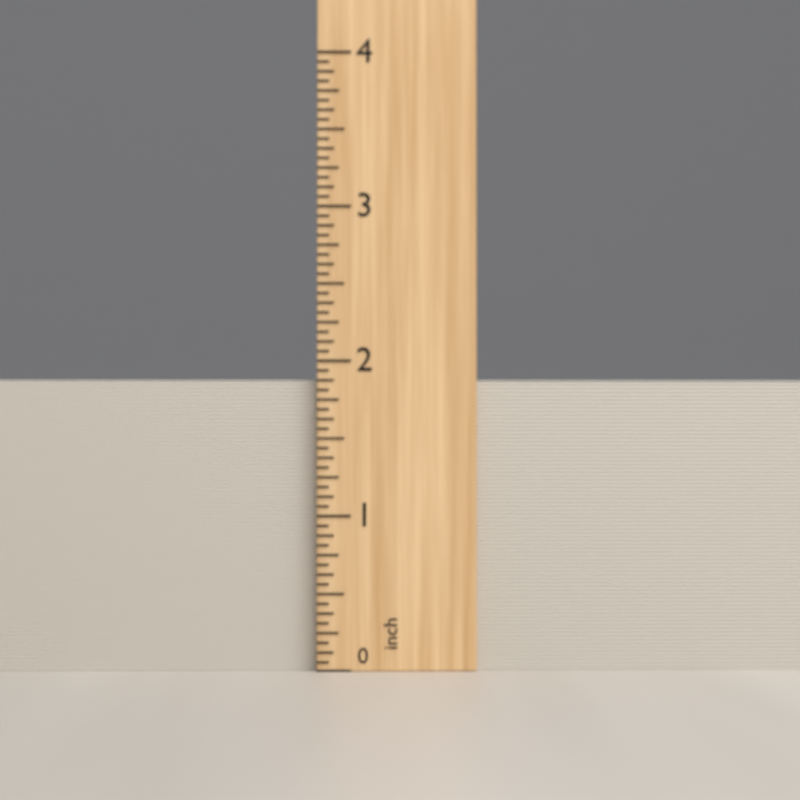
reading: 1.8750 inch
